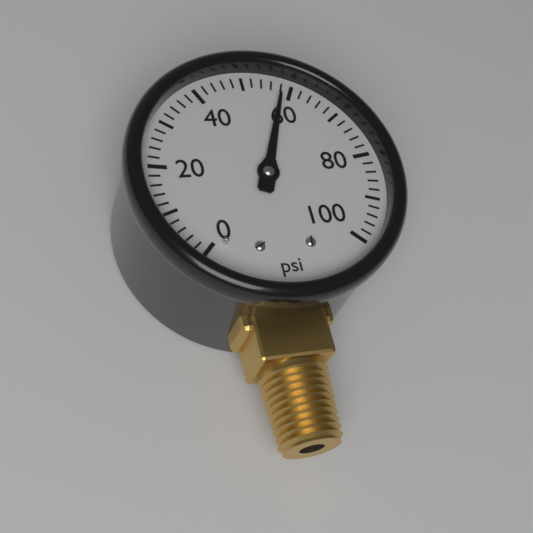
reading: 58 psi
